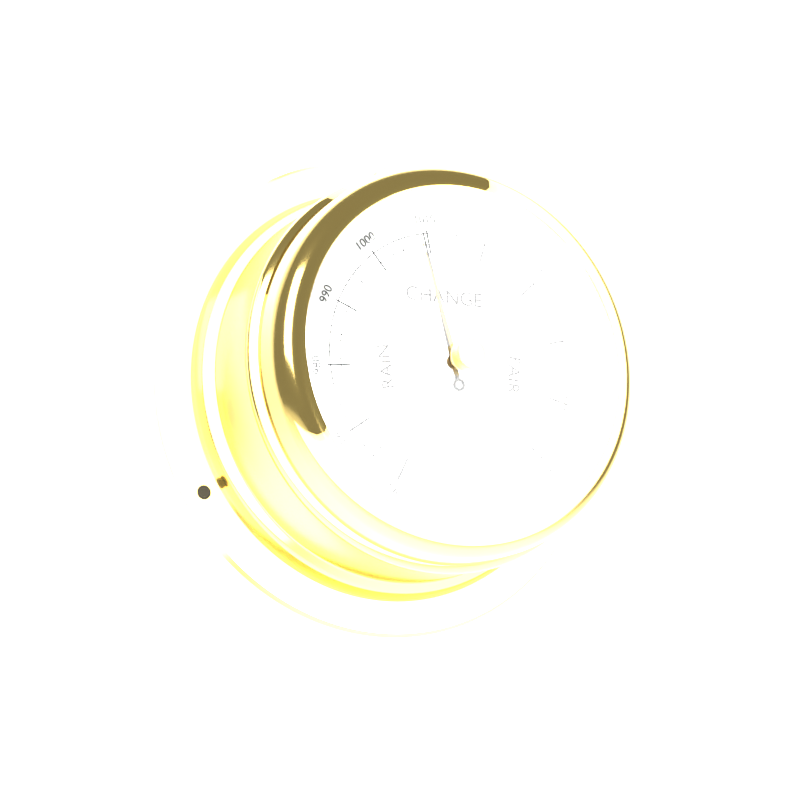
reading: 1009 mbar
